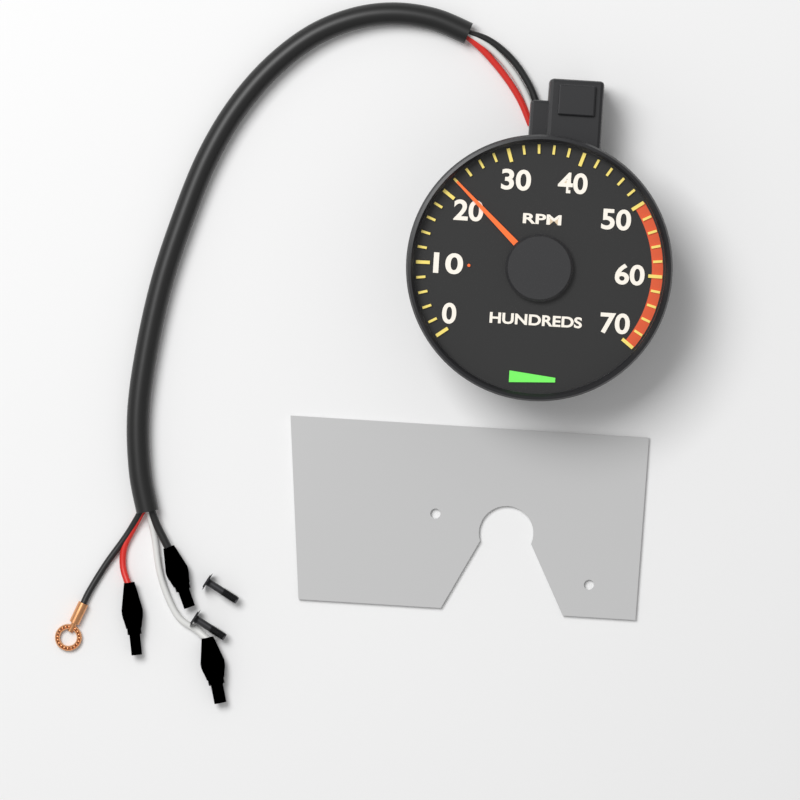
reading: 2200 RPM
